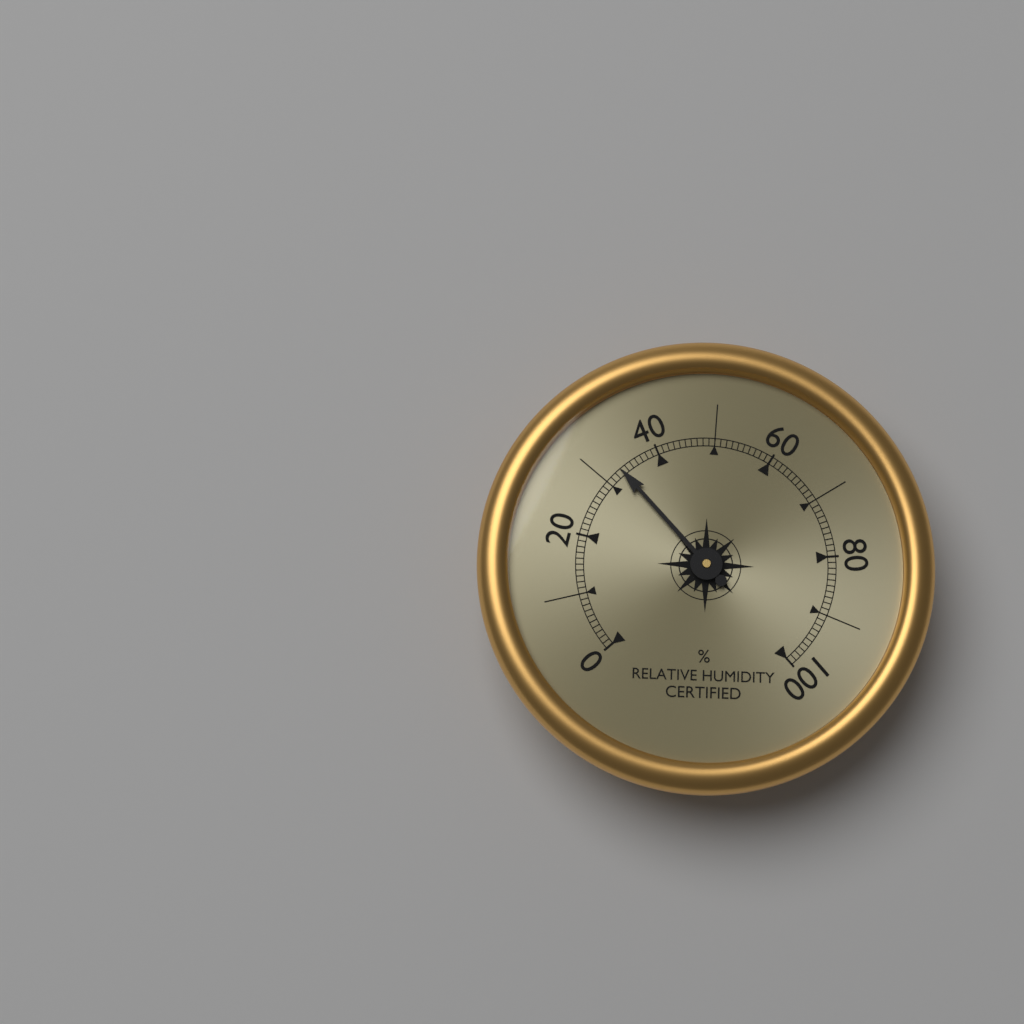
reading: 33 %
